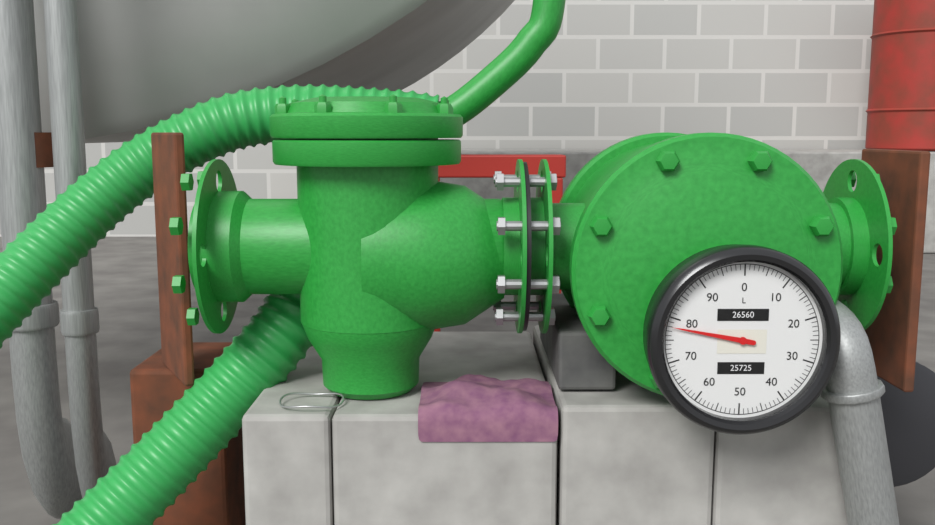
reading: 78 L
